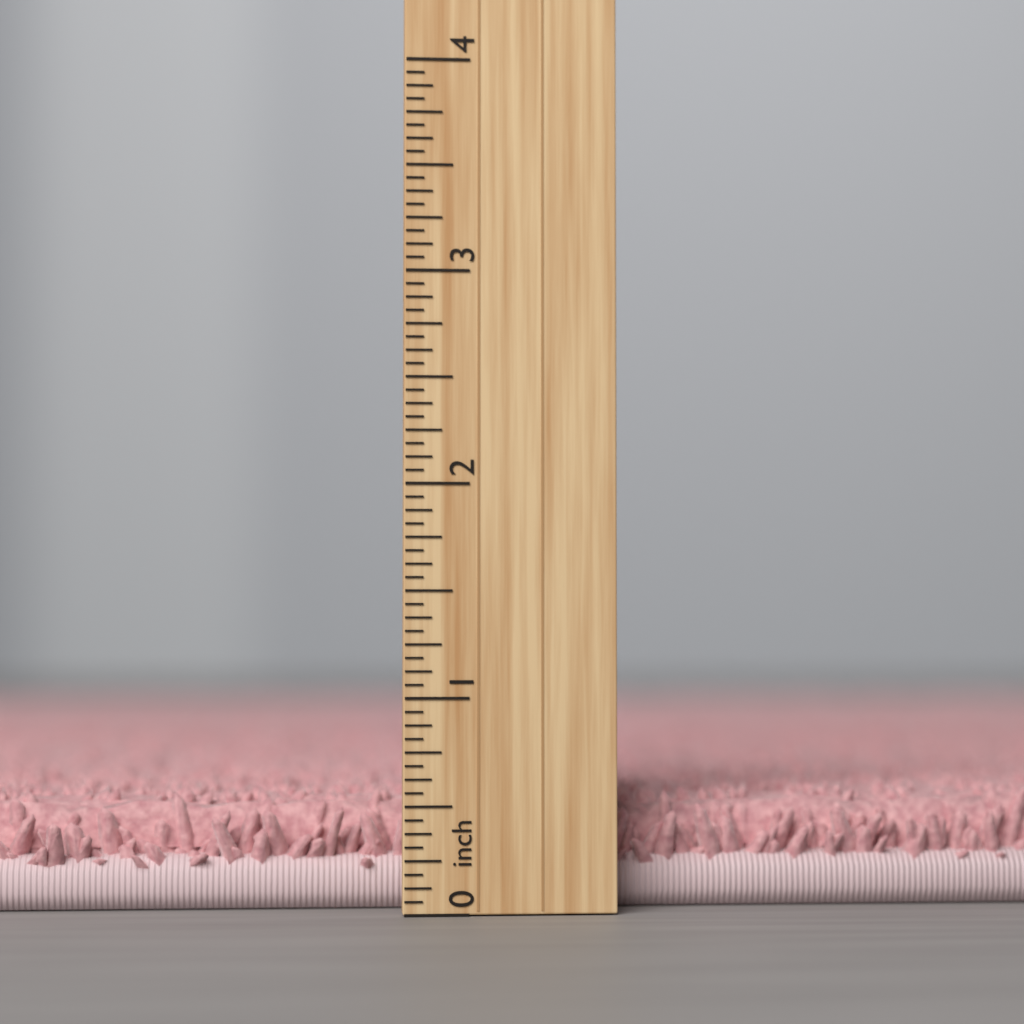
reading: 0.5625 inch
